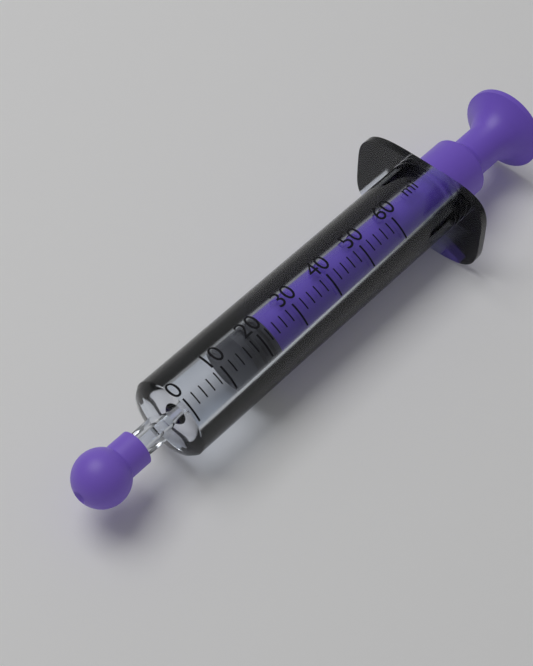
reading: 16 ml
